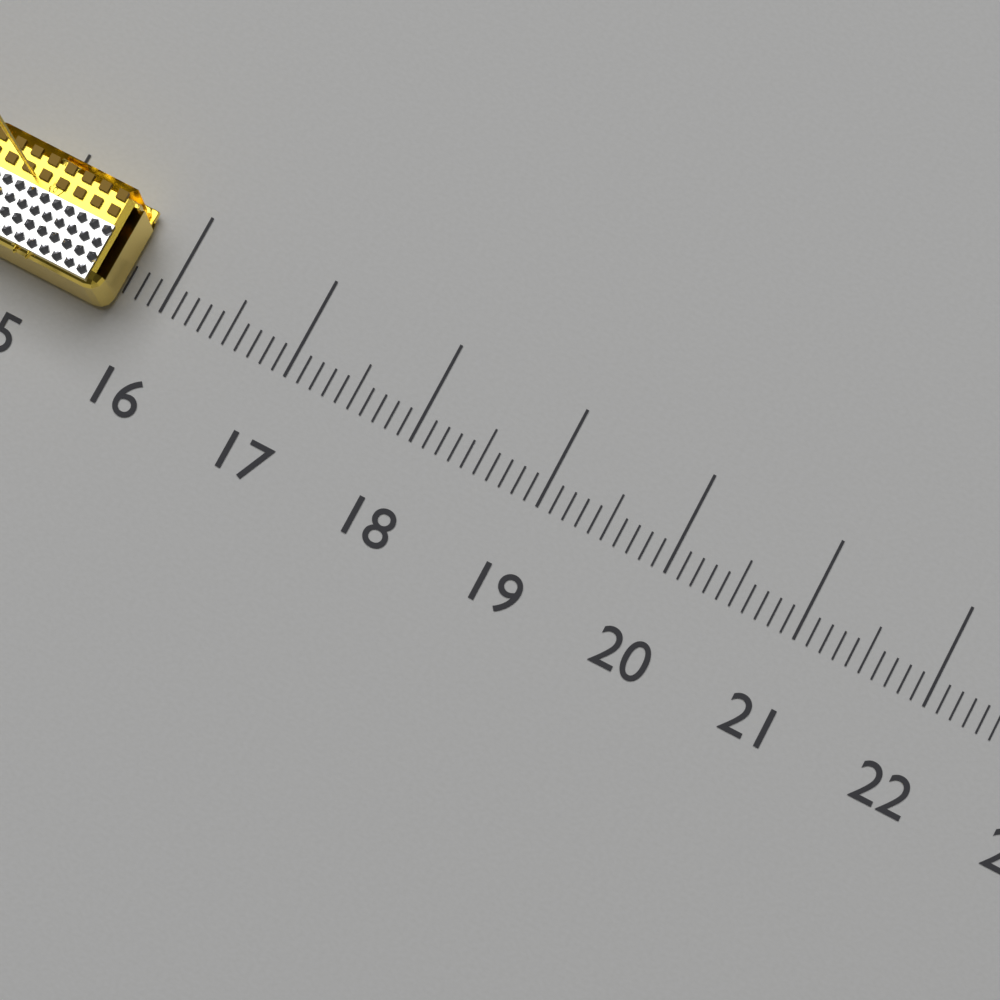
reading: 15.7 (no unit)
